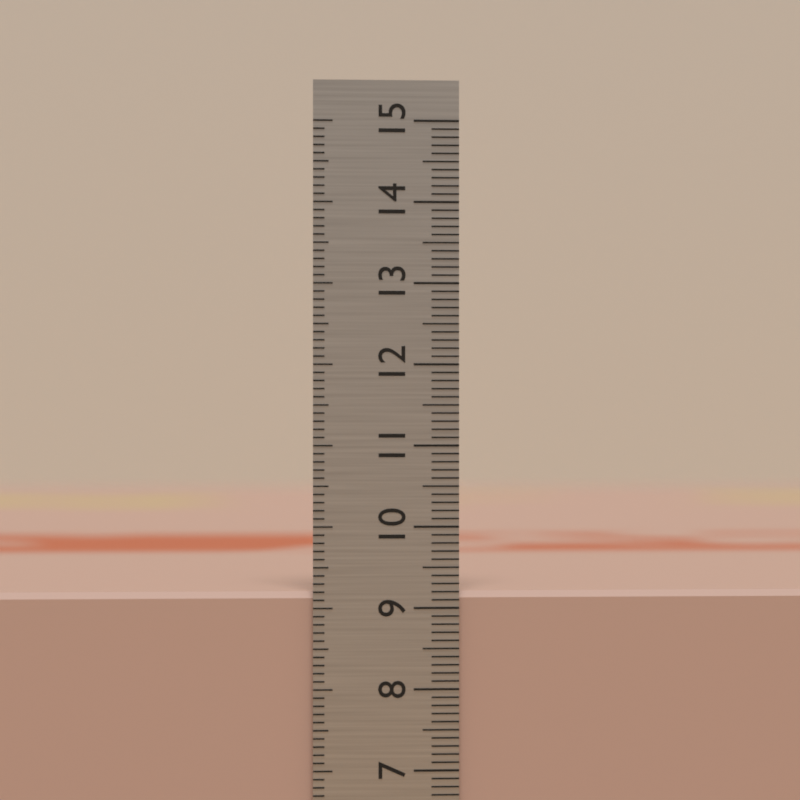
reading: 9.2 cm
